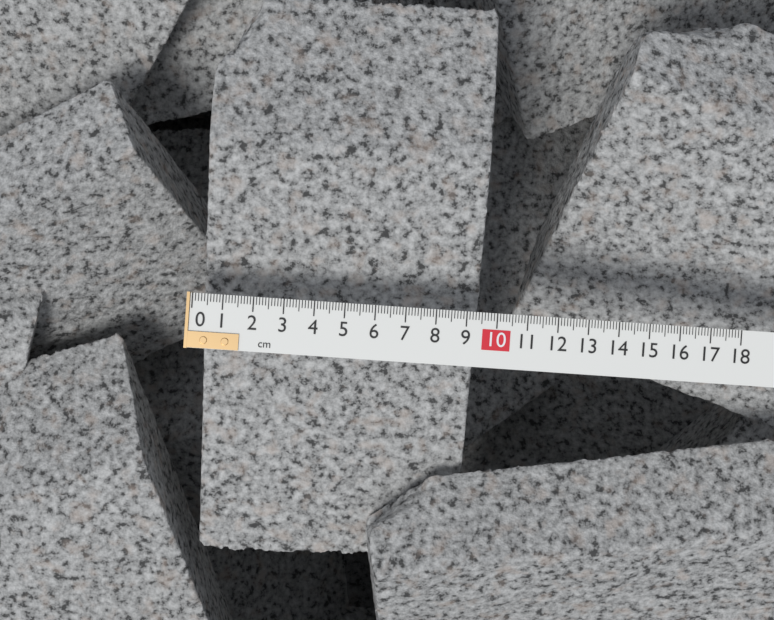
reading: 9.5 cm
